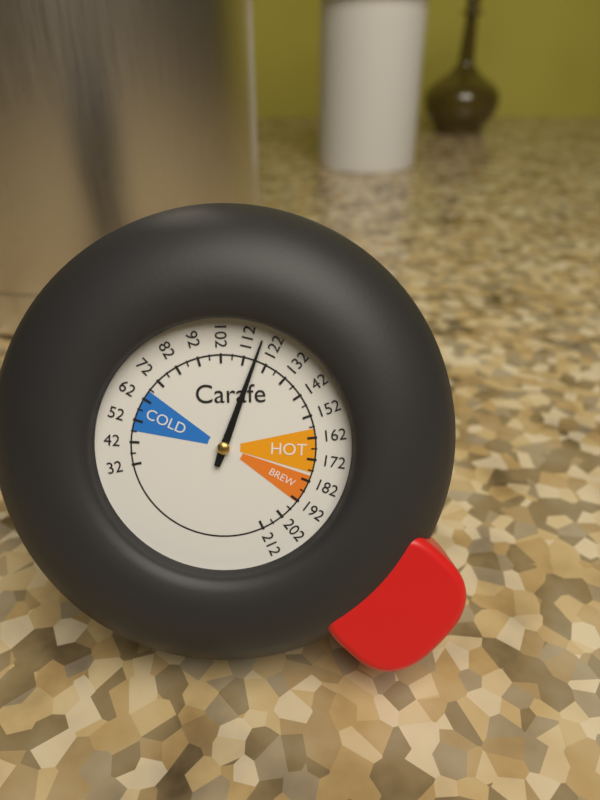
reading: 117 (no unit)
